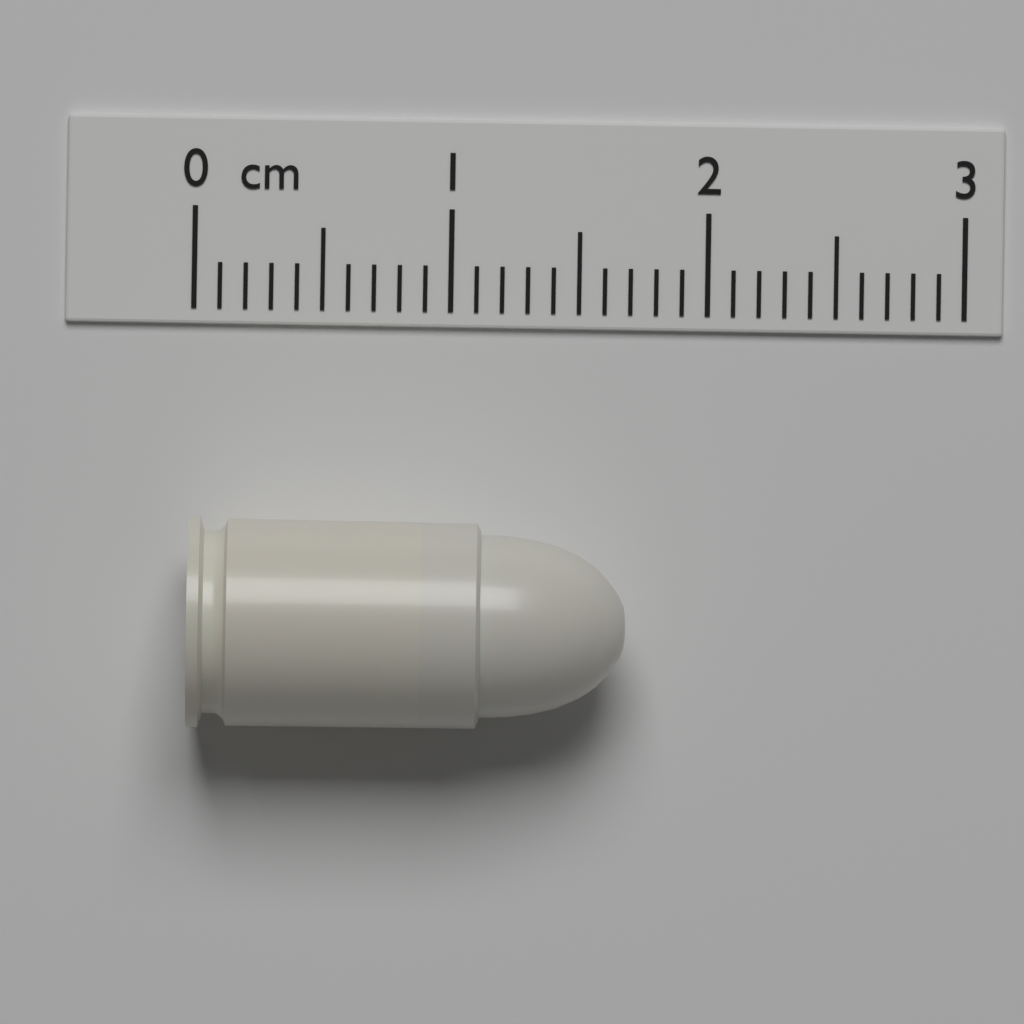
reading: 1.7 cm
